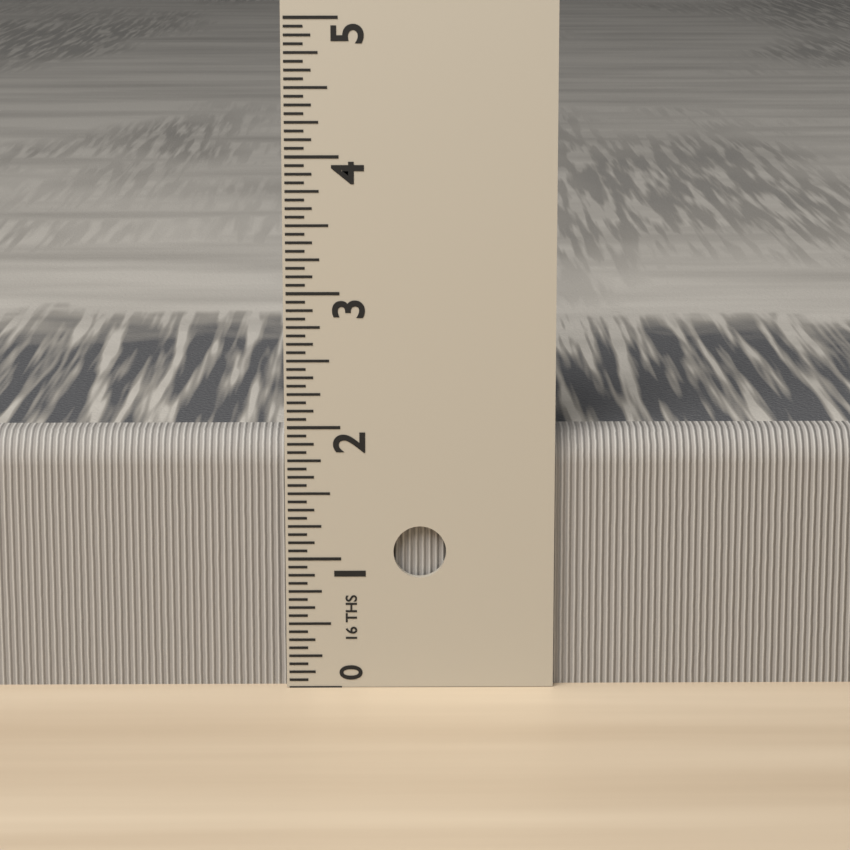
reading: 1.9375 in
